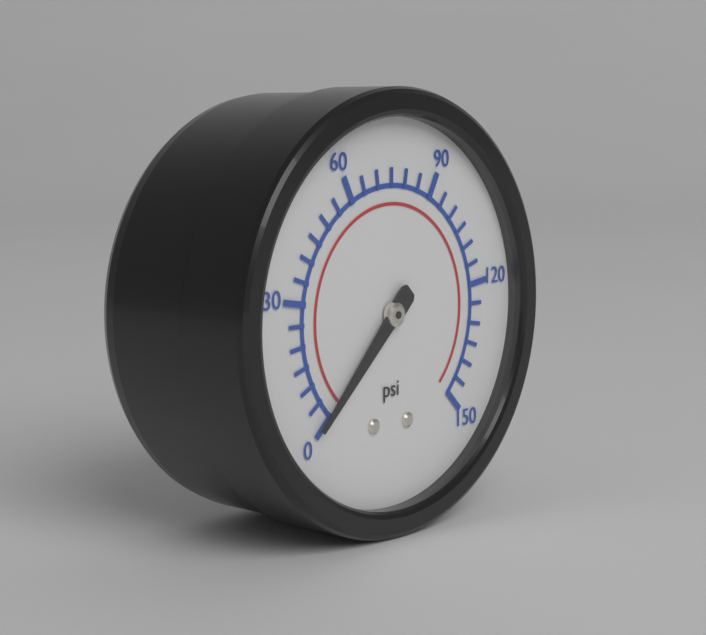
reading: 0 psi
